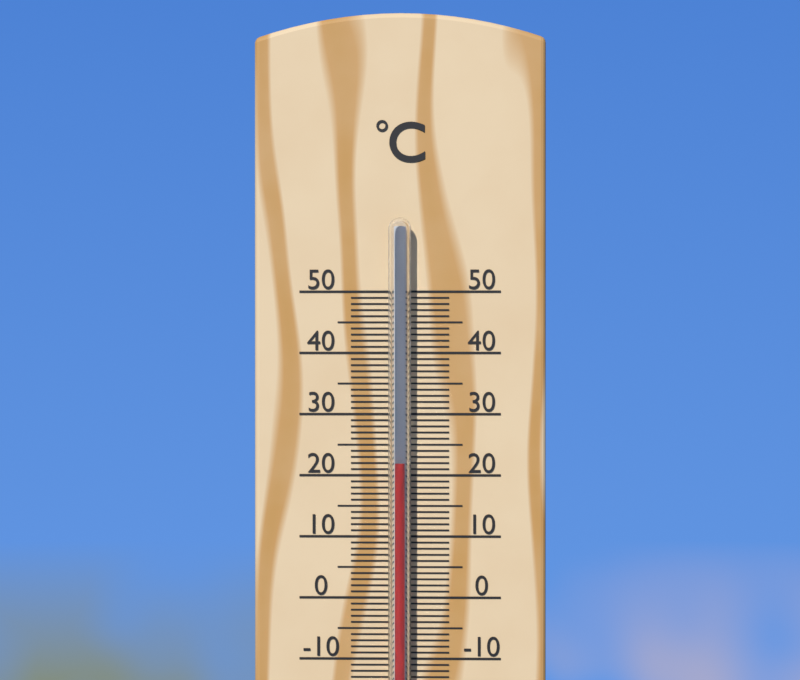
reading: 22 °C
